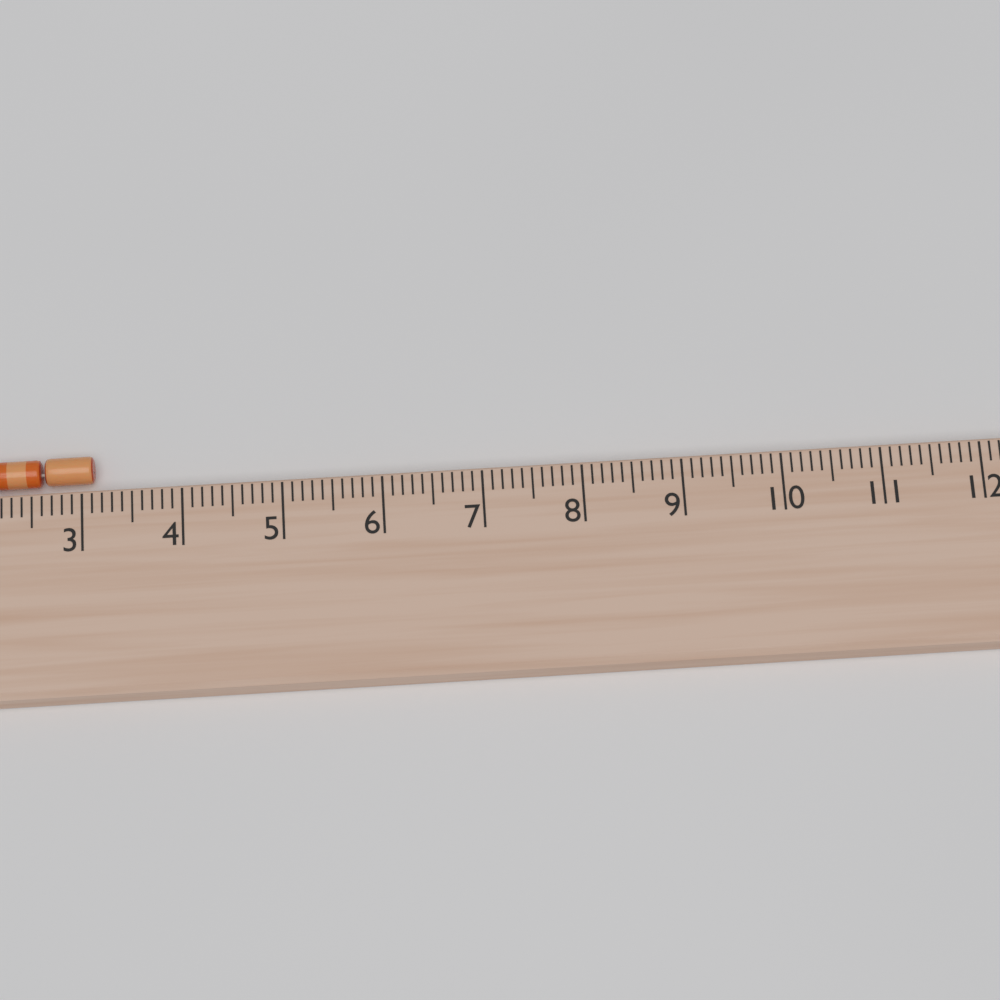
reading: 3.1 cm
